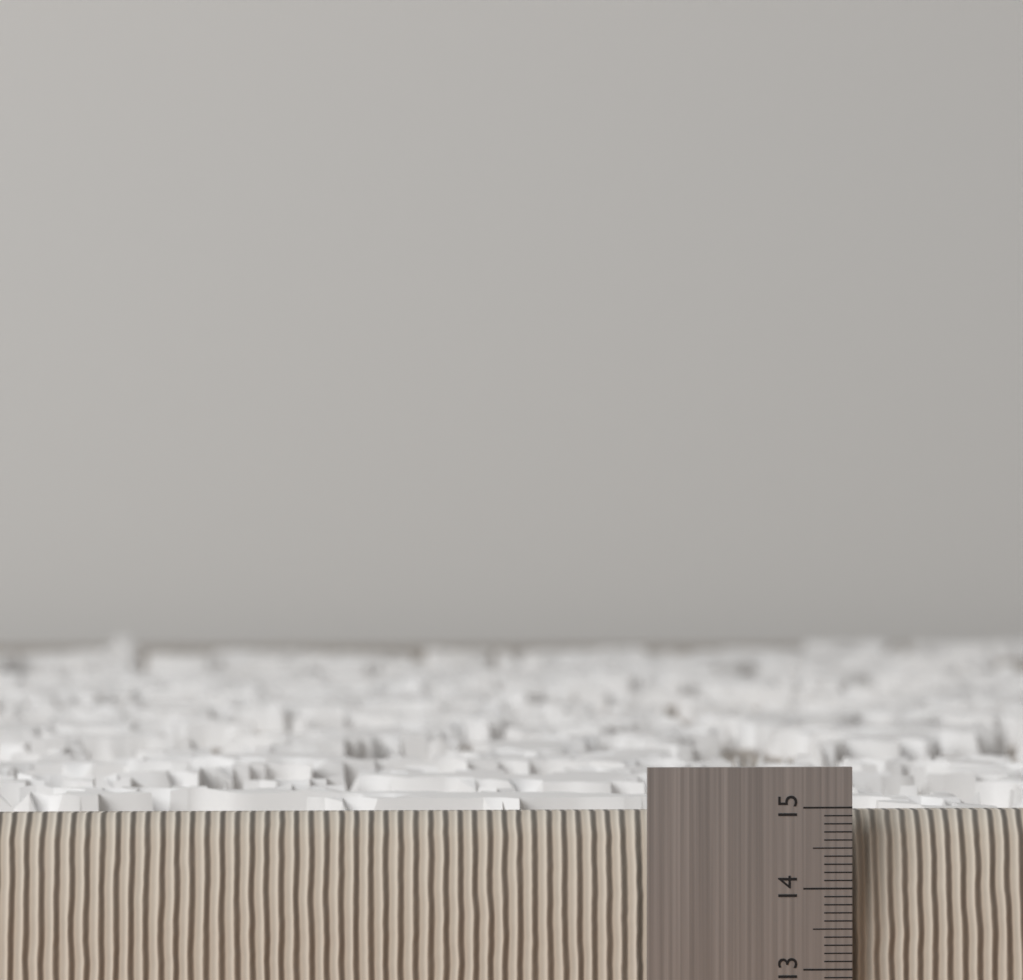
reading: 14.9 (no unit)
